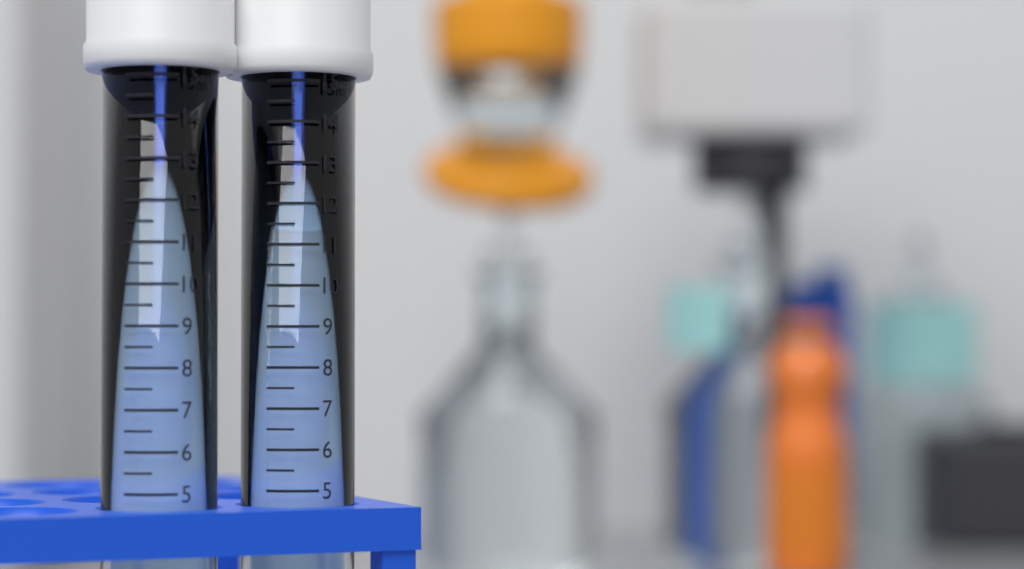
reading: 14.5 ml
